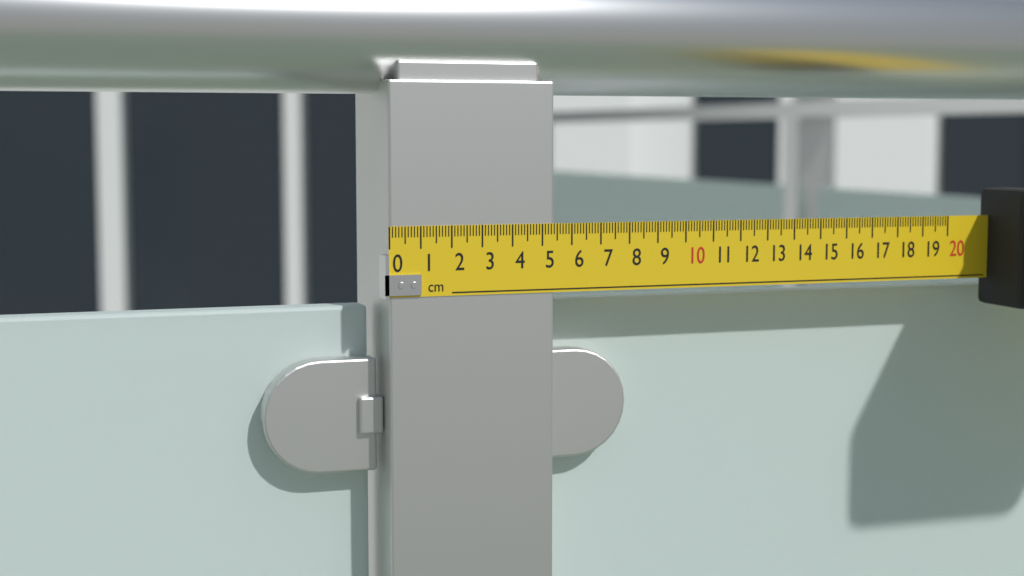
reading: 5.4 cm
